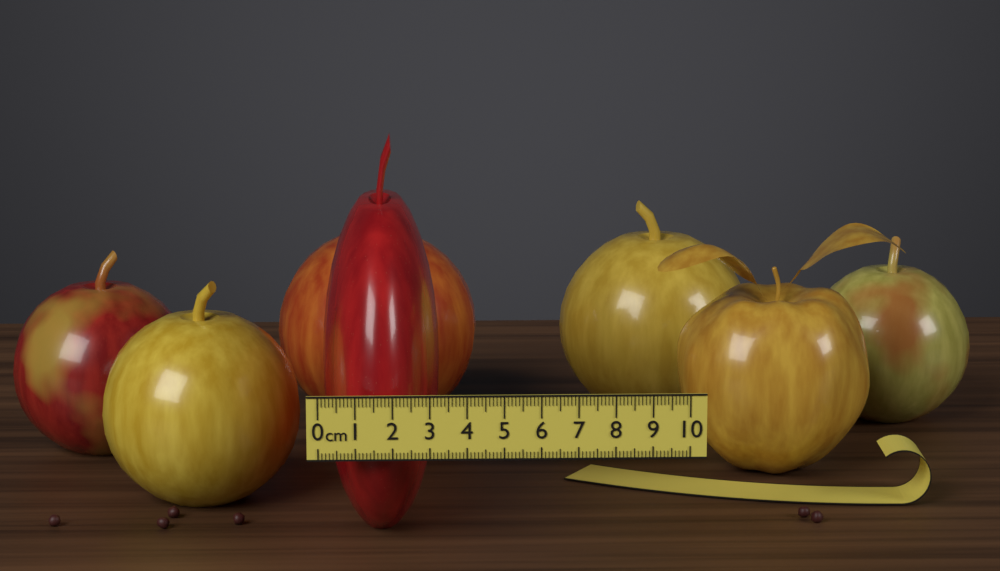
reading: 3.3 cm
